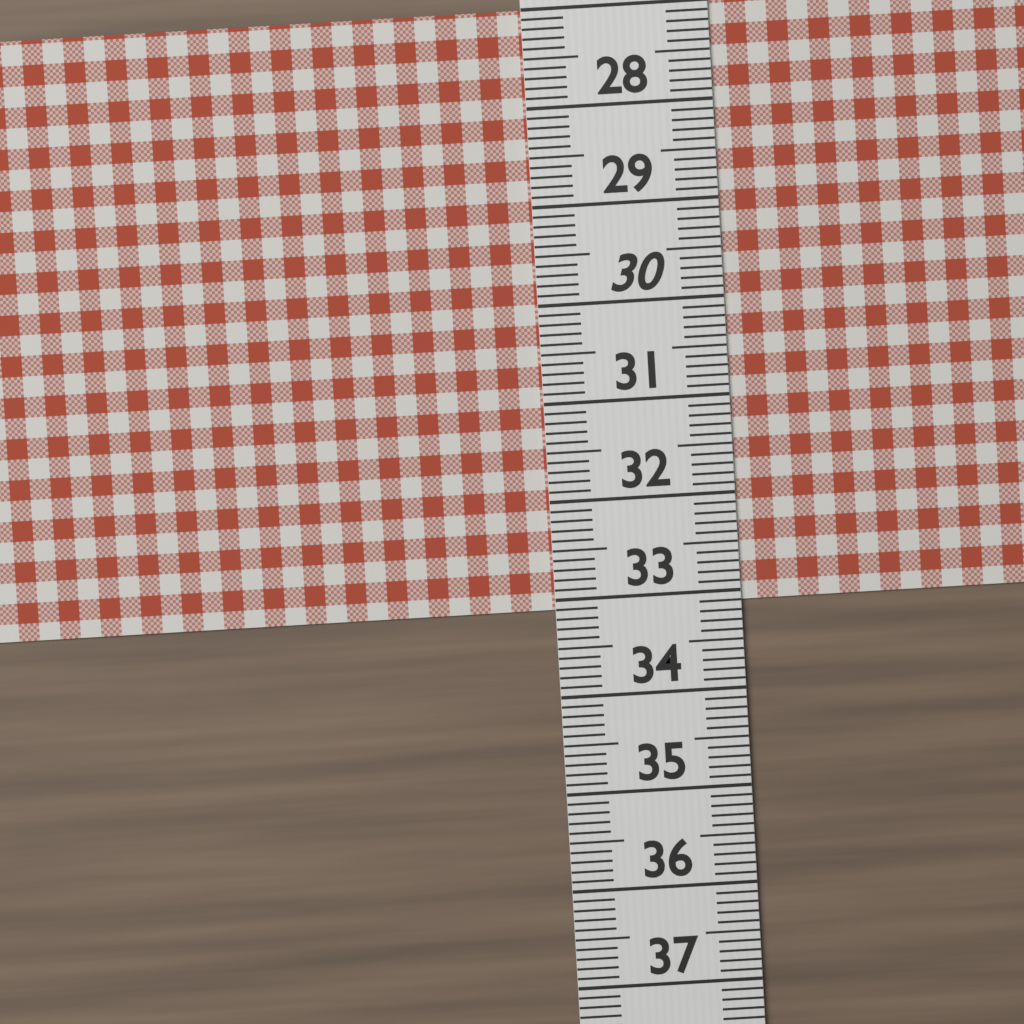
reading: 33.1 (no unit)
